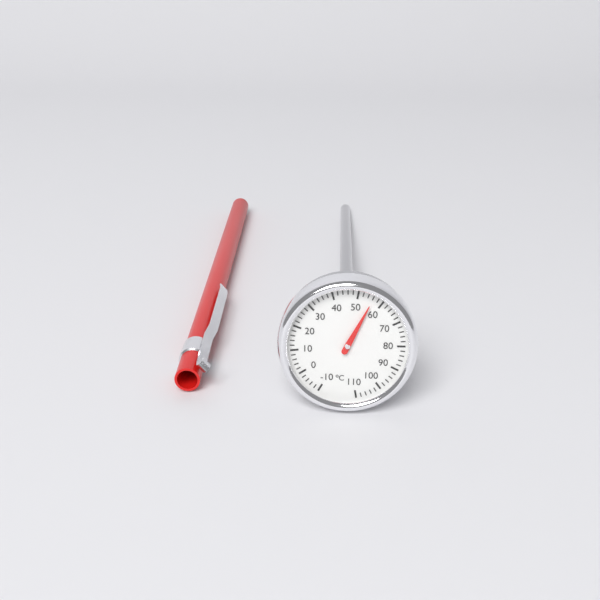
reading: 56 °C
